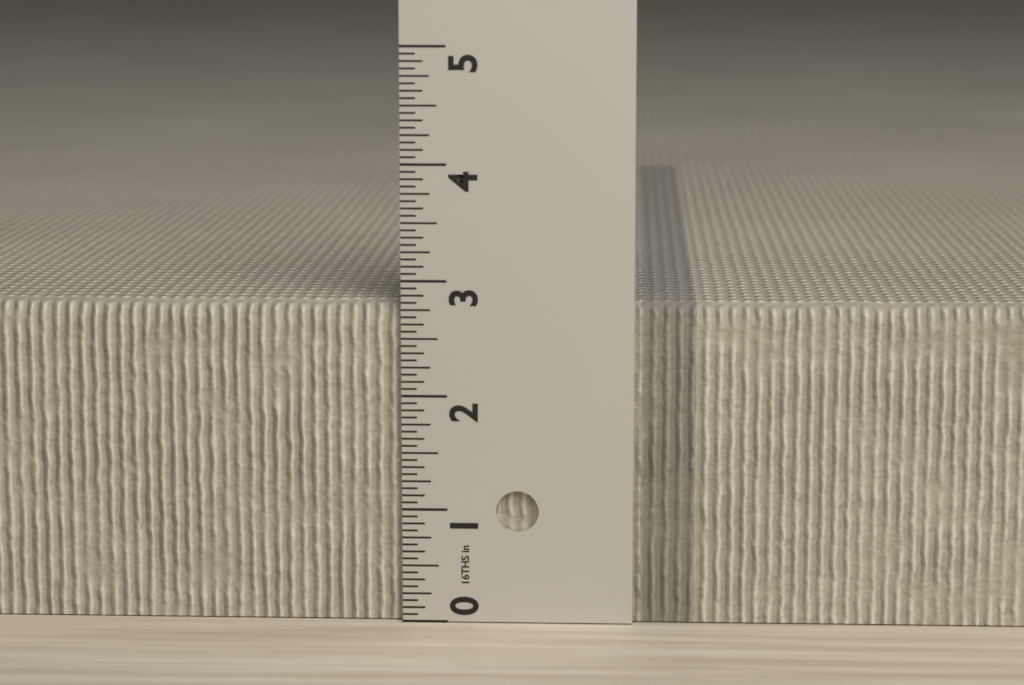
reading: 2.8125 in
